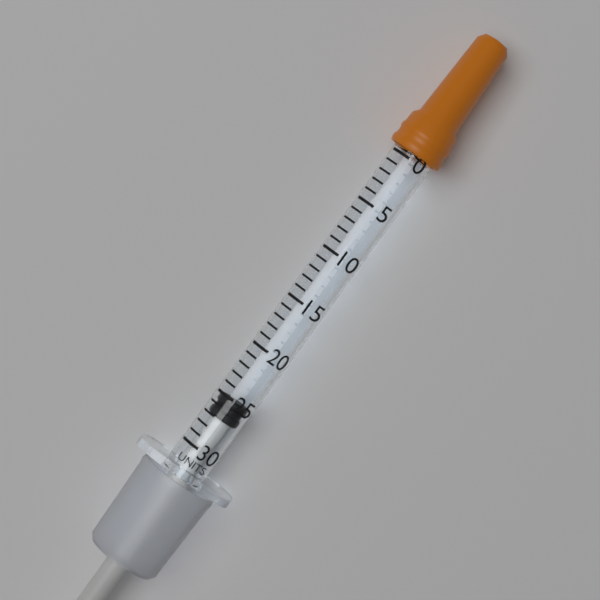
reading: 25 units
